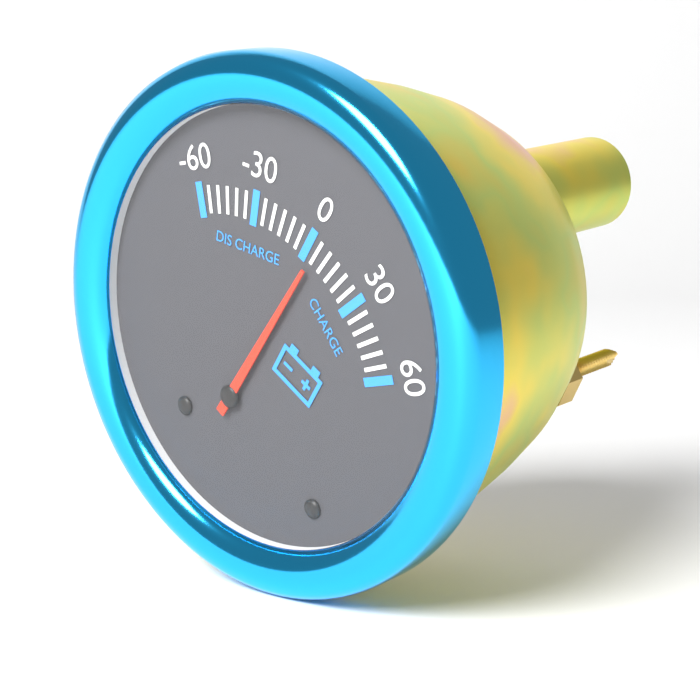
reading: 5 (no unit)
